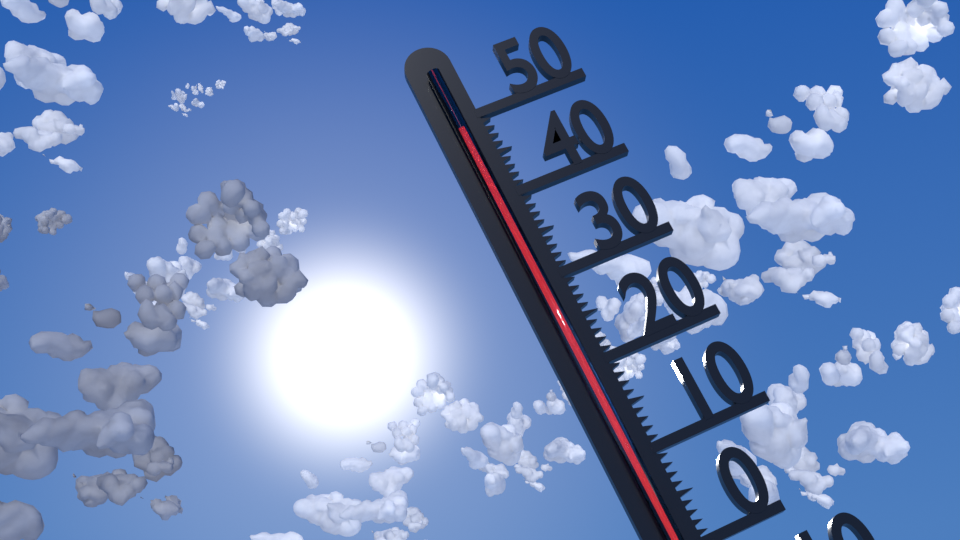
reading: 48 °C
